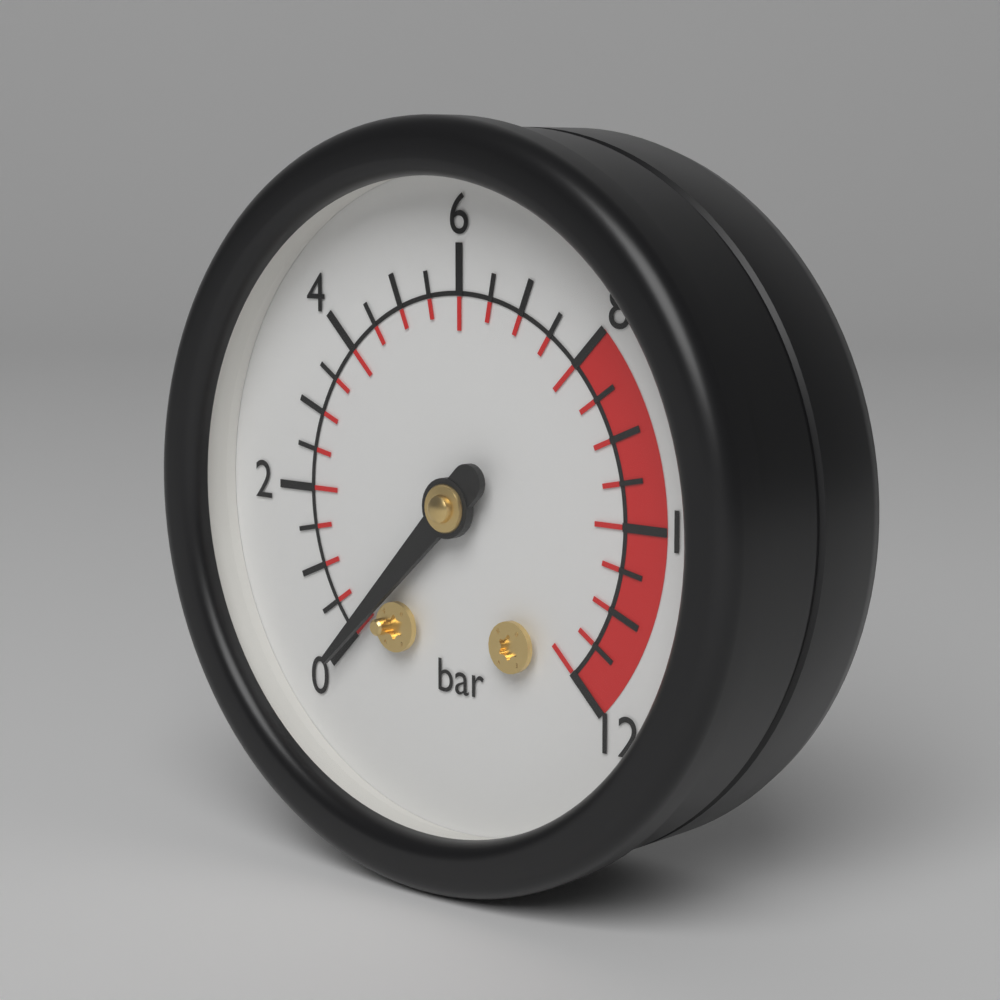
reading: 0.0 bar
